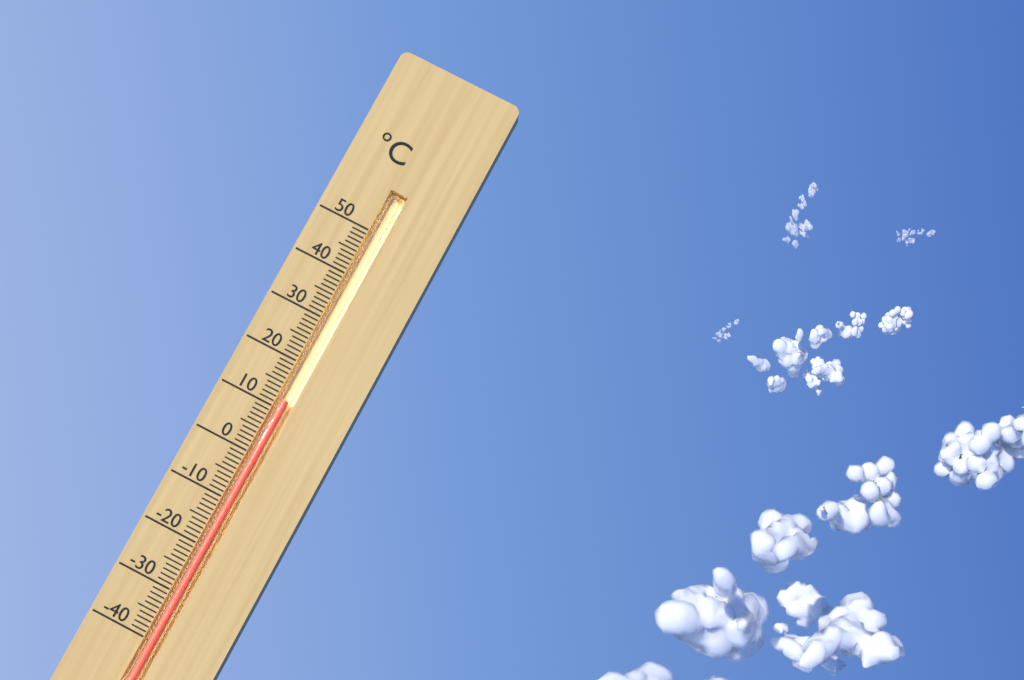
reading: 12 °C
